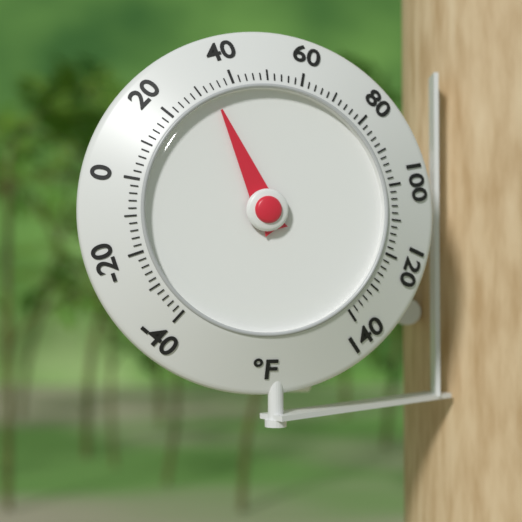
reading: 34 °F
